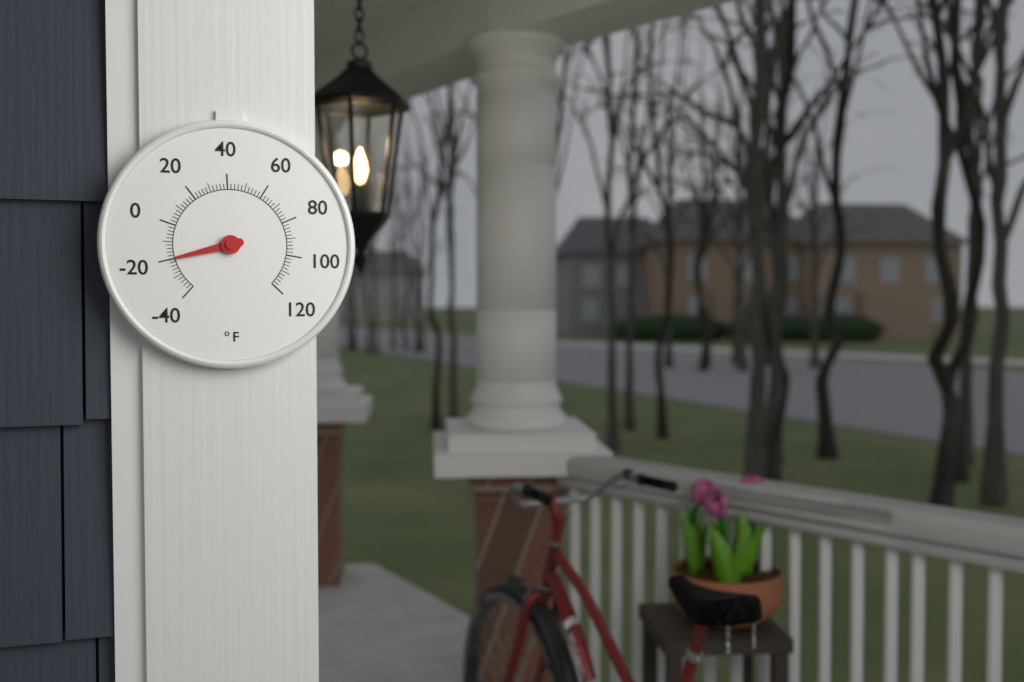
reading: -20 °F
